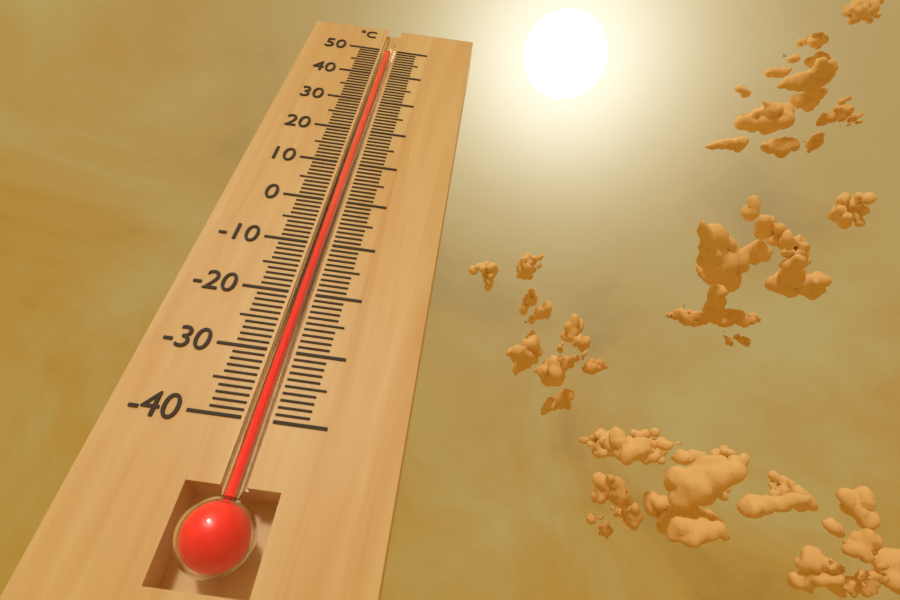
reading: 49 °C
